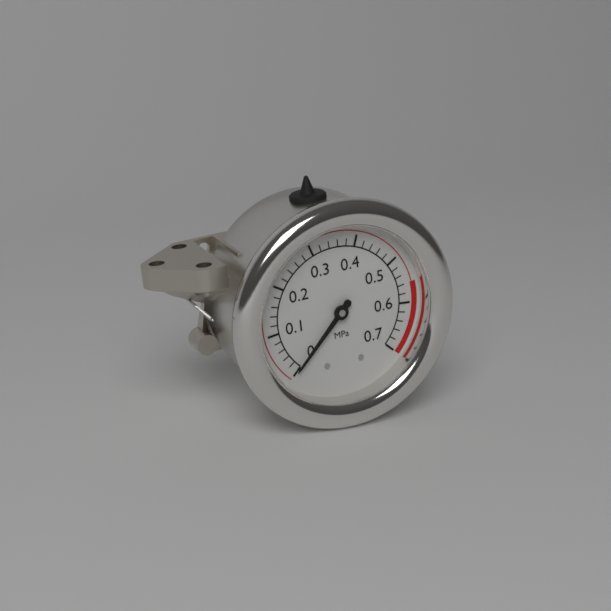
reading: 0.00 MPa
